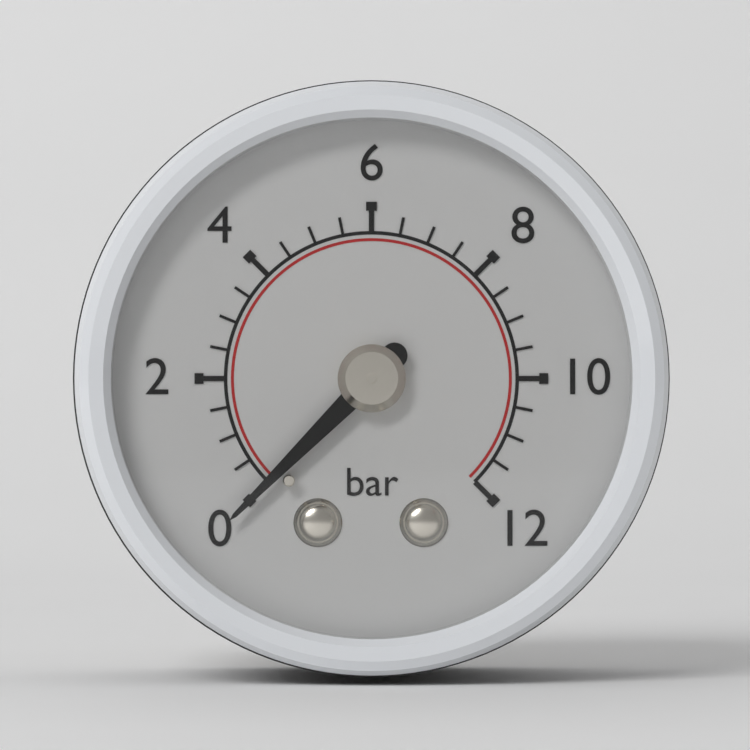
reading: 0.0 bar
